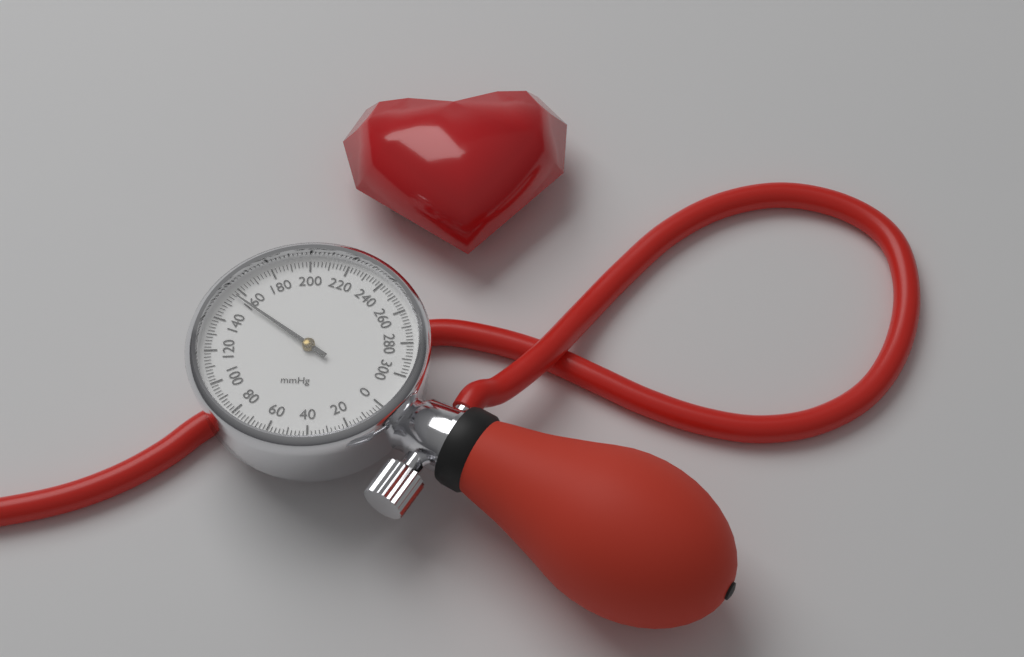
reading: 156 mmHg
